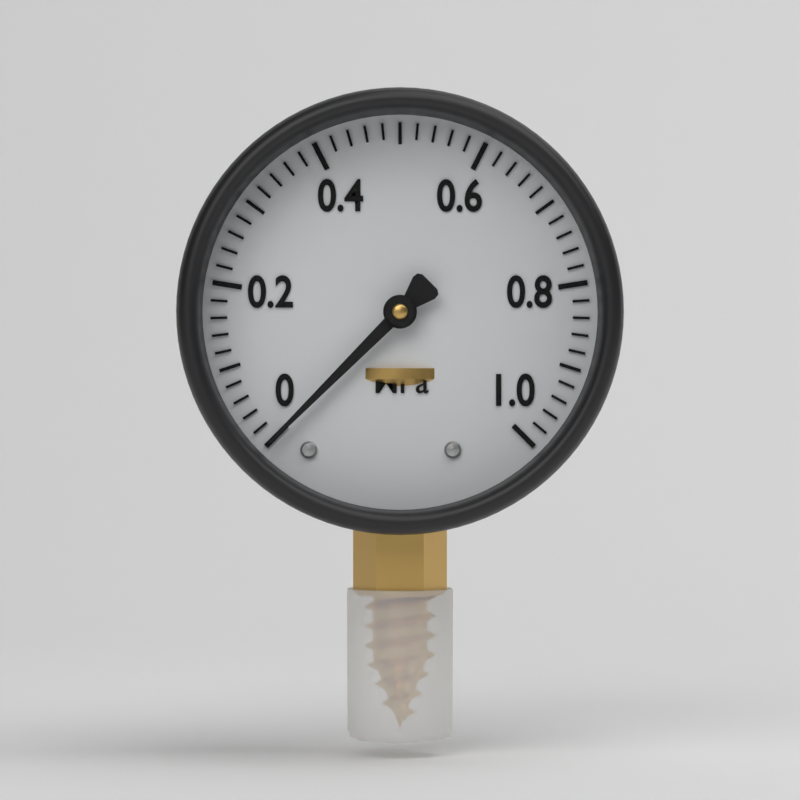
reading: 0.00 MPa
